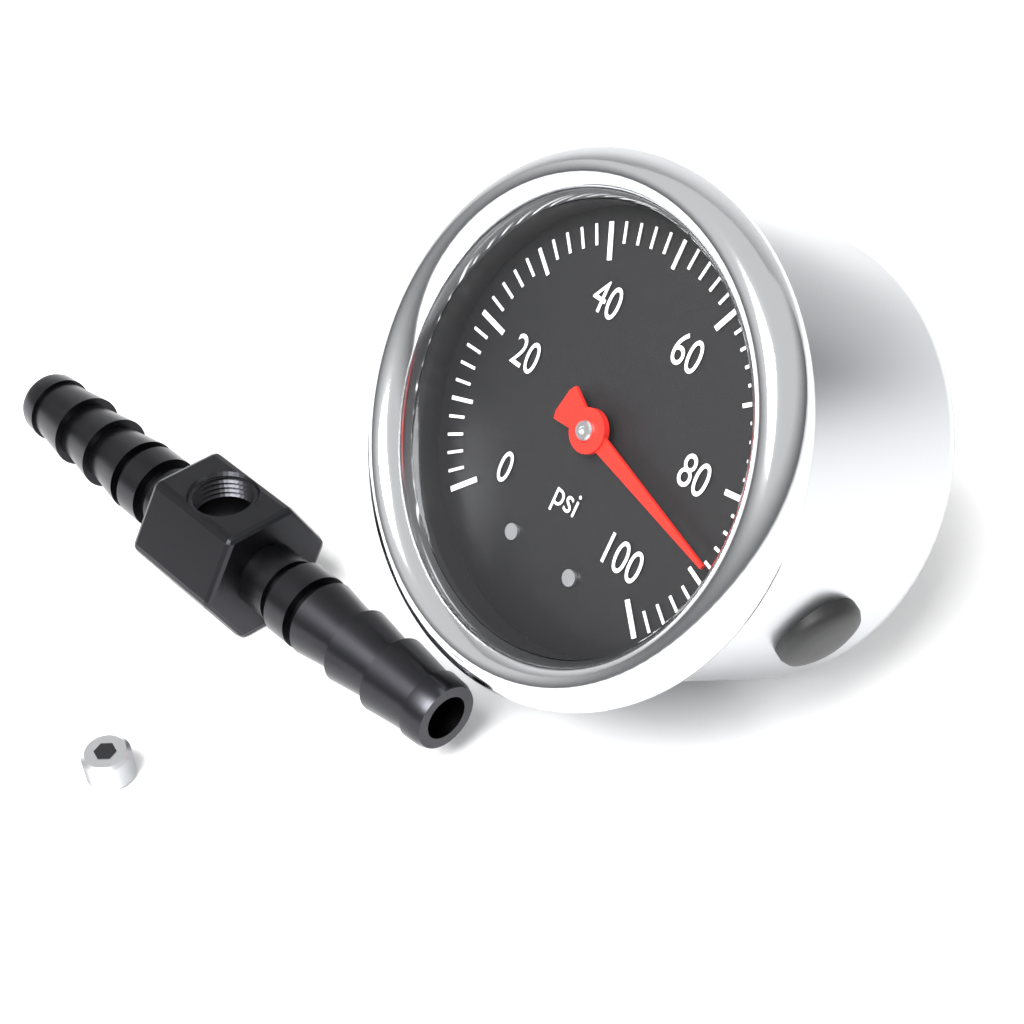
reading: 88 psi
